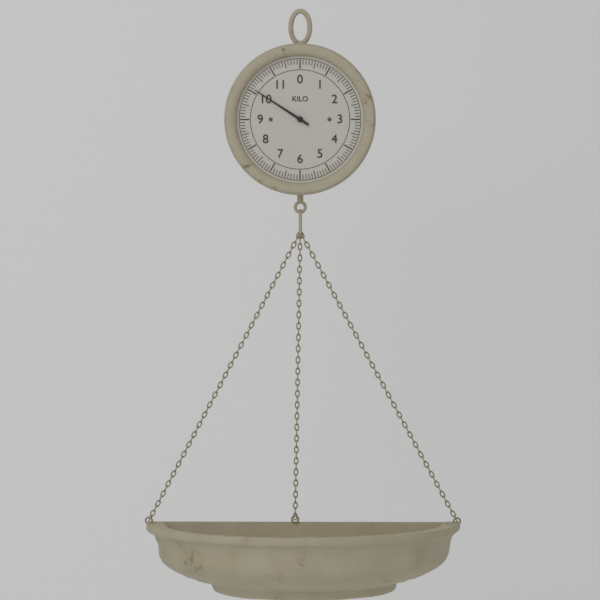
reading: 10.1 kg
